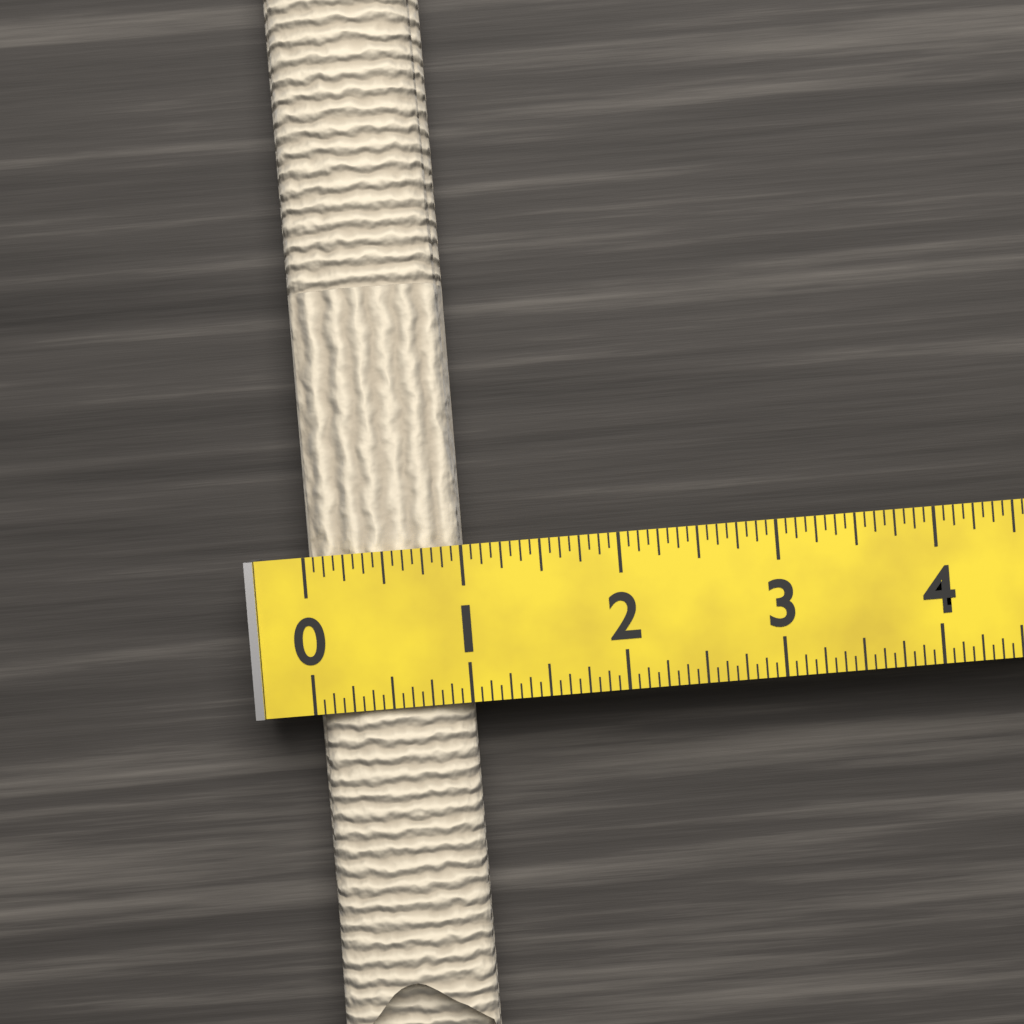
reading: 1.0000 (no unit)
